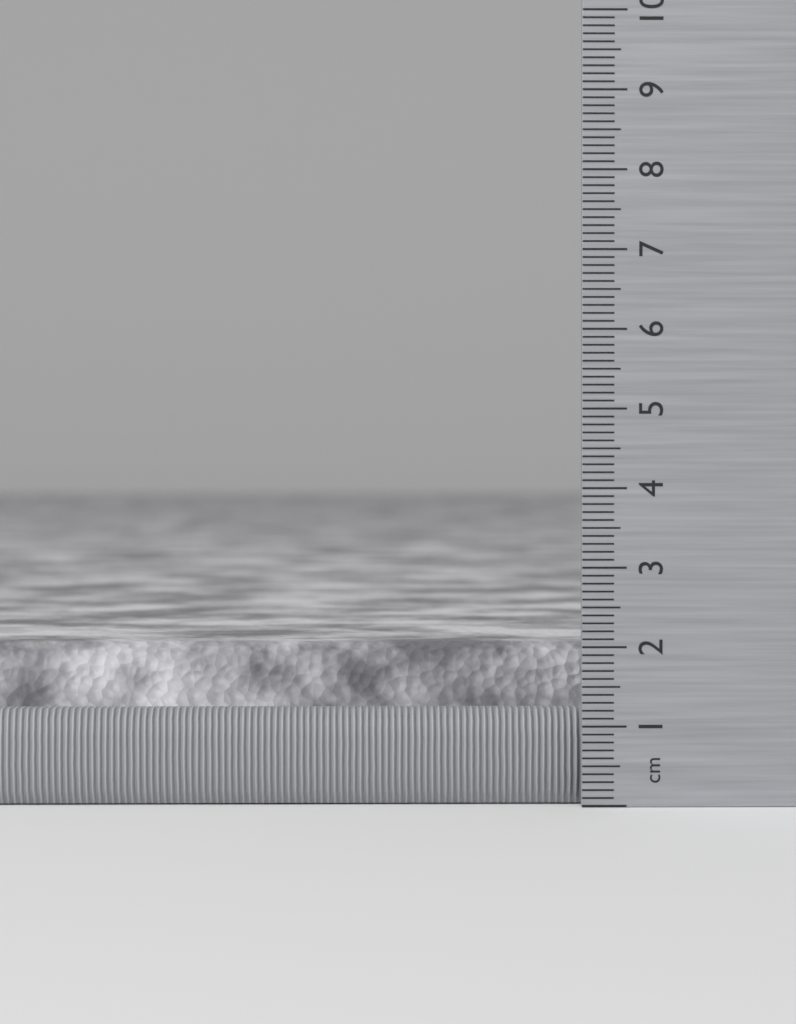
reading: 2.0 cm
